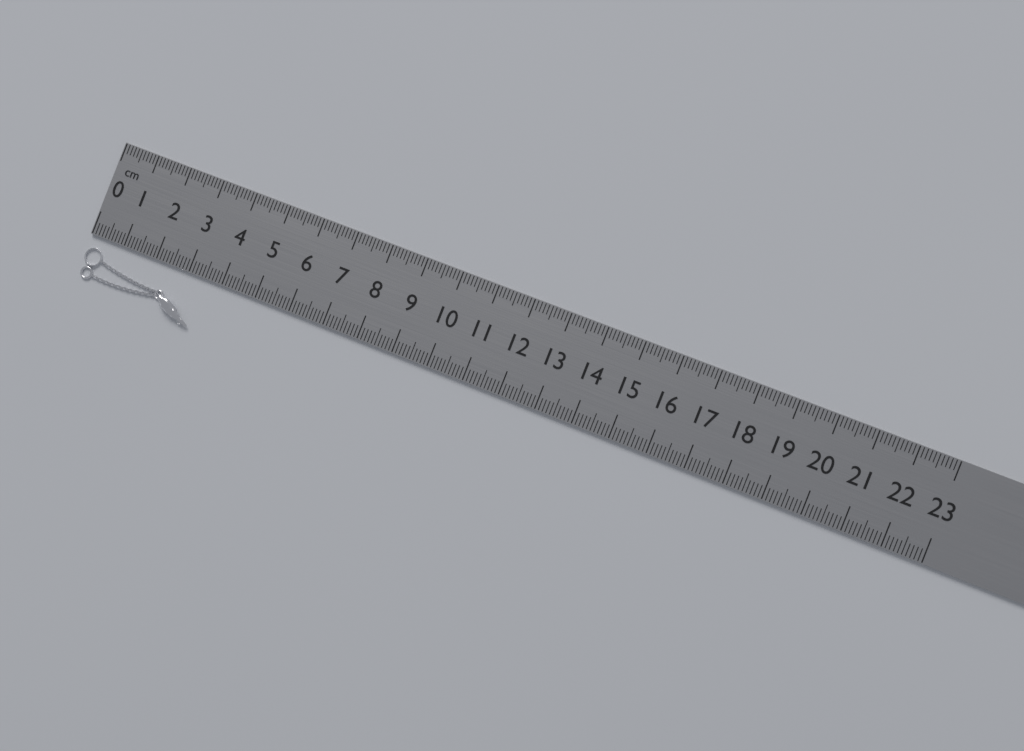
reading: 3.5 cm
